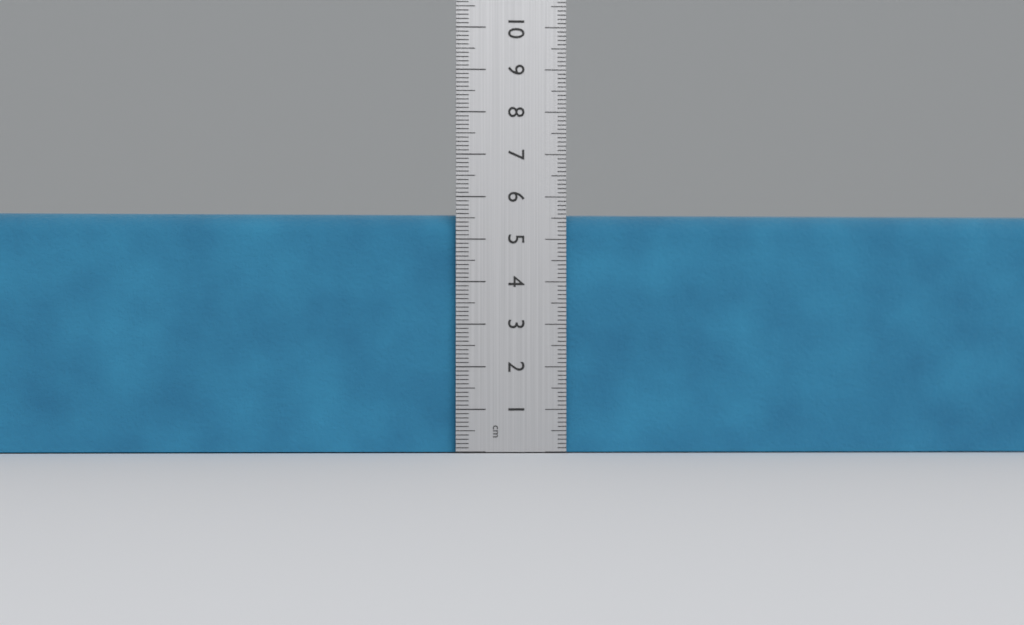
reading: 5.6 cm
